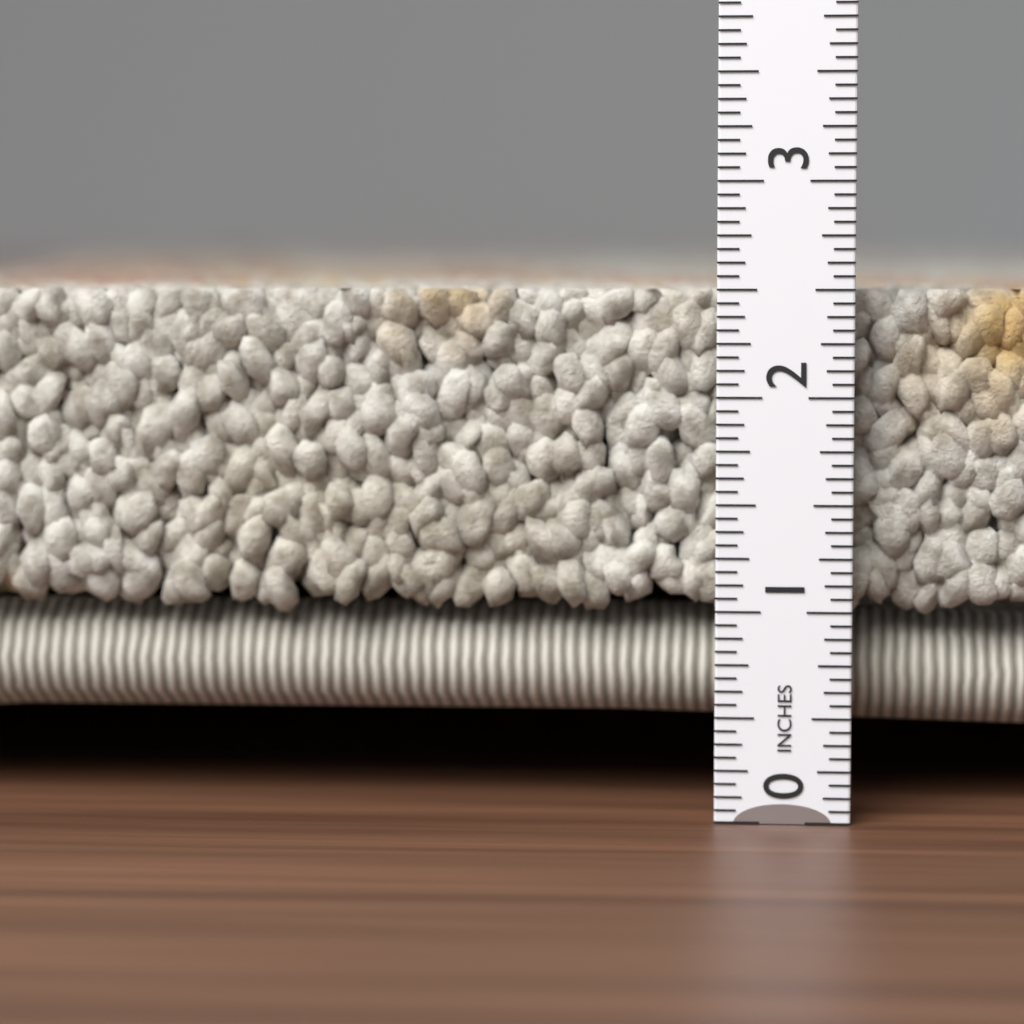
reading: 2.5000 in
